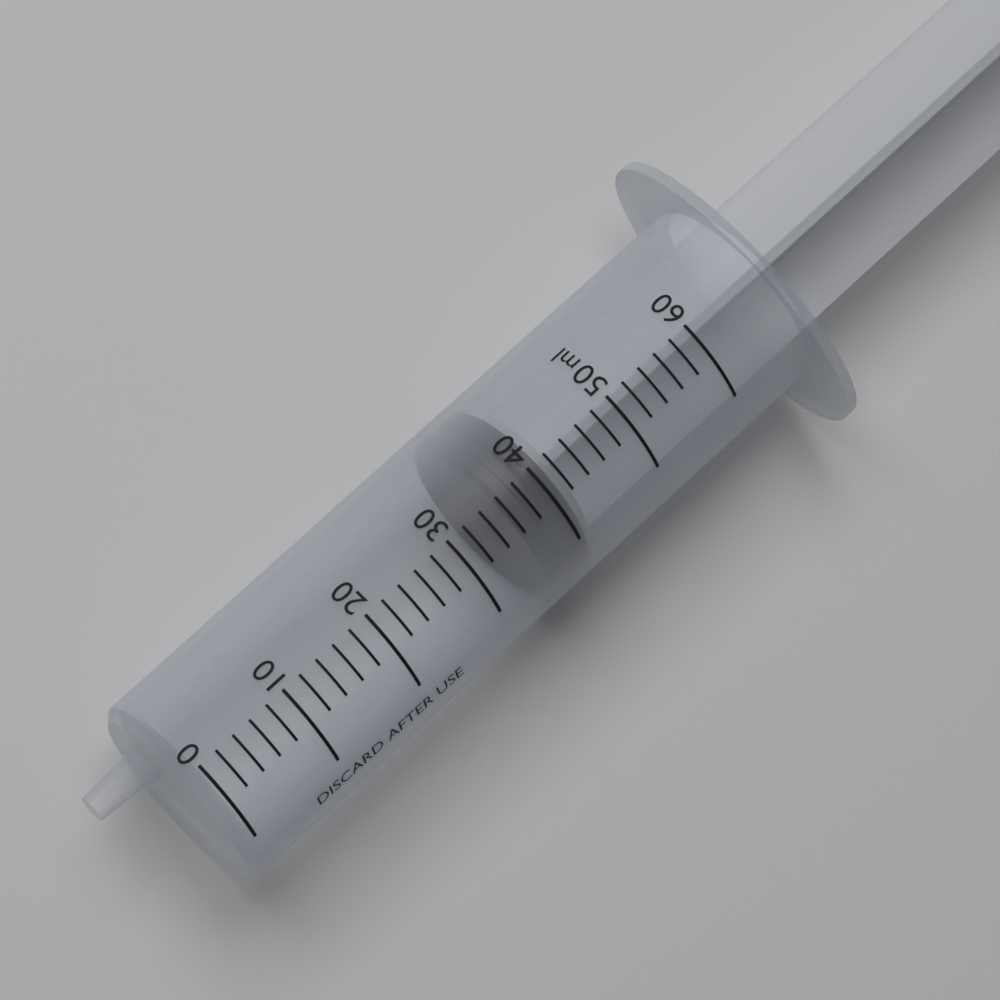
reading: 36 ml
